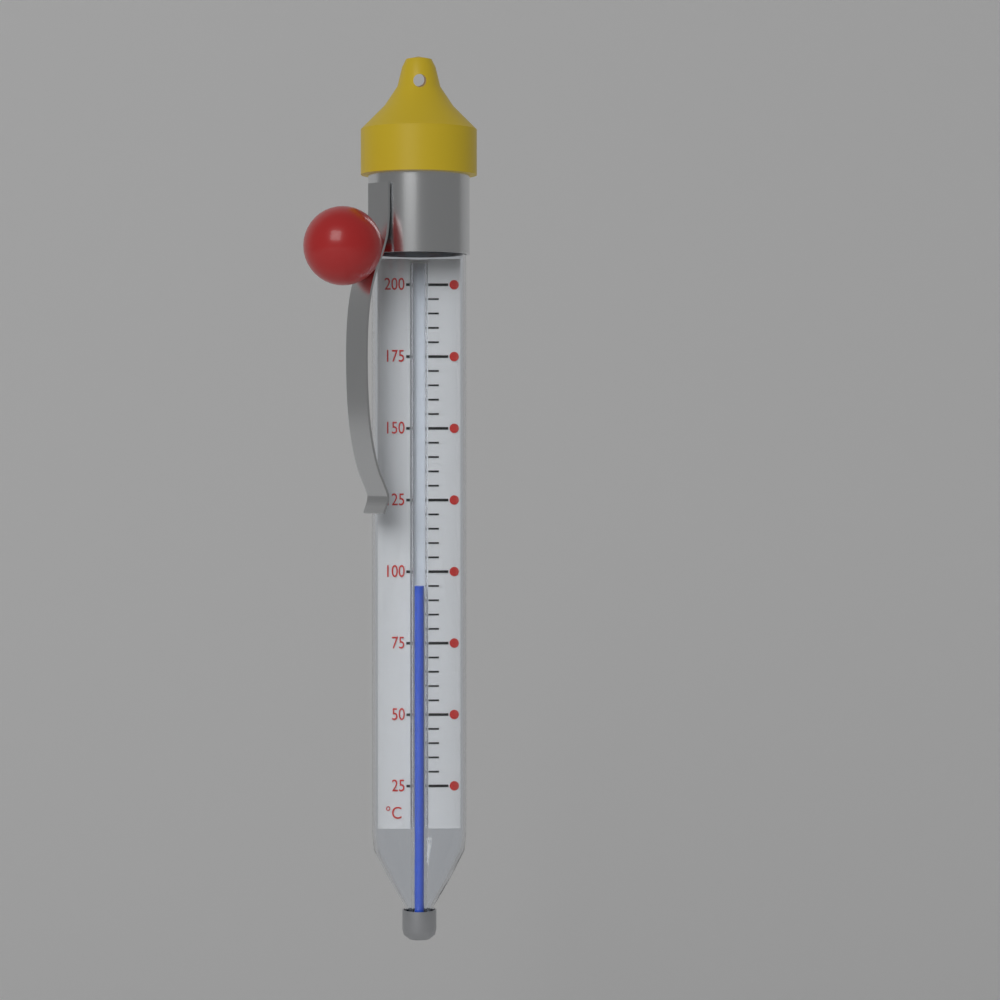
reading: 95 °C
